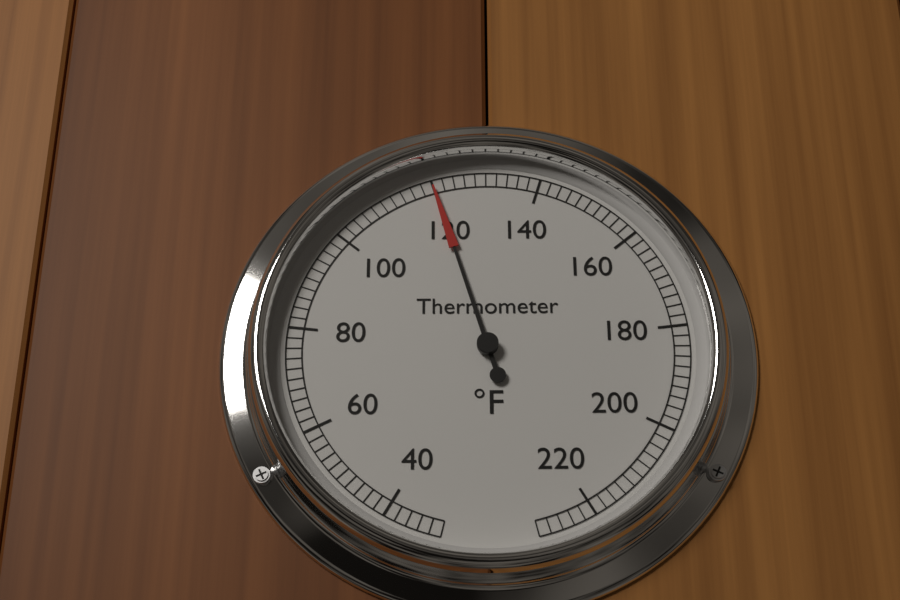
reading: 120 °F
